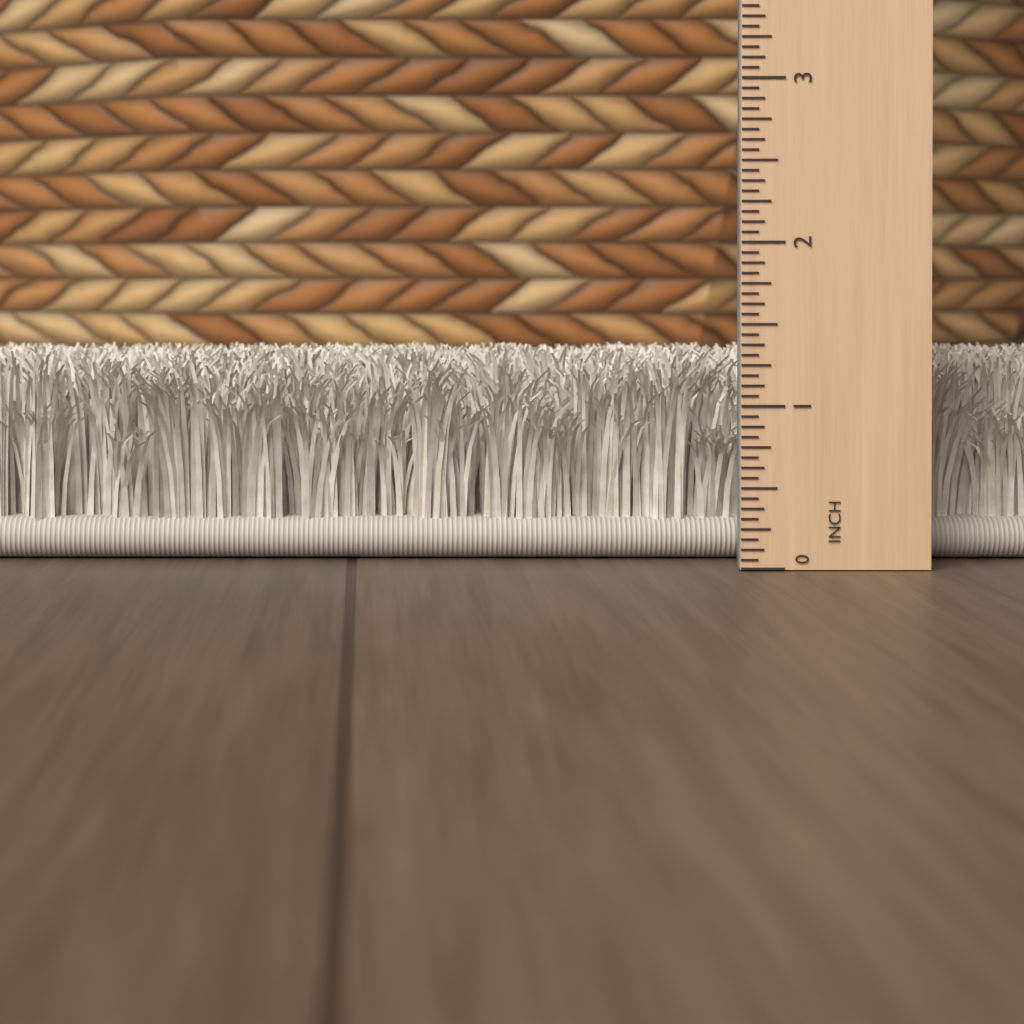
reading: 1.3125 in
